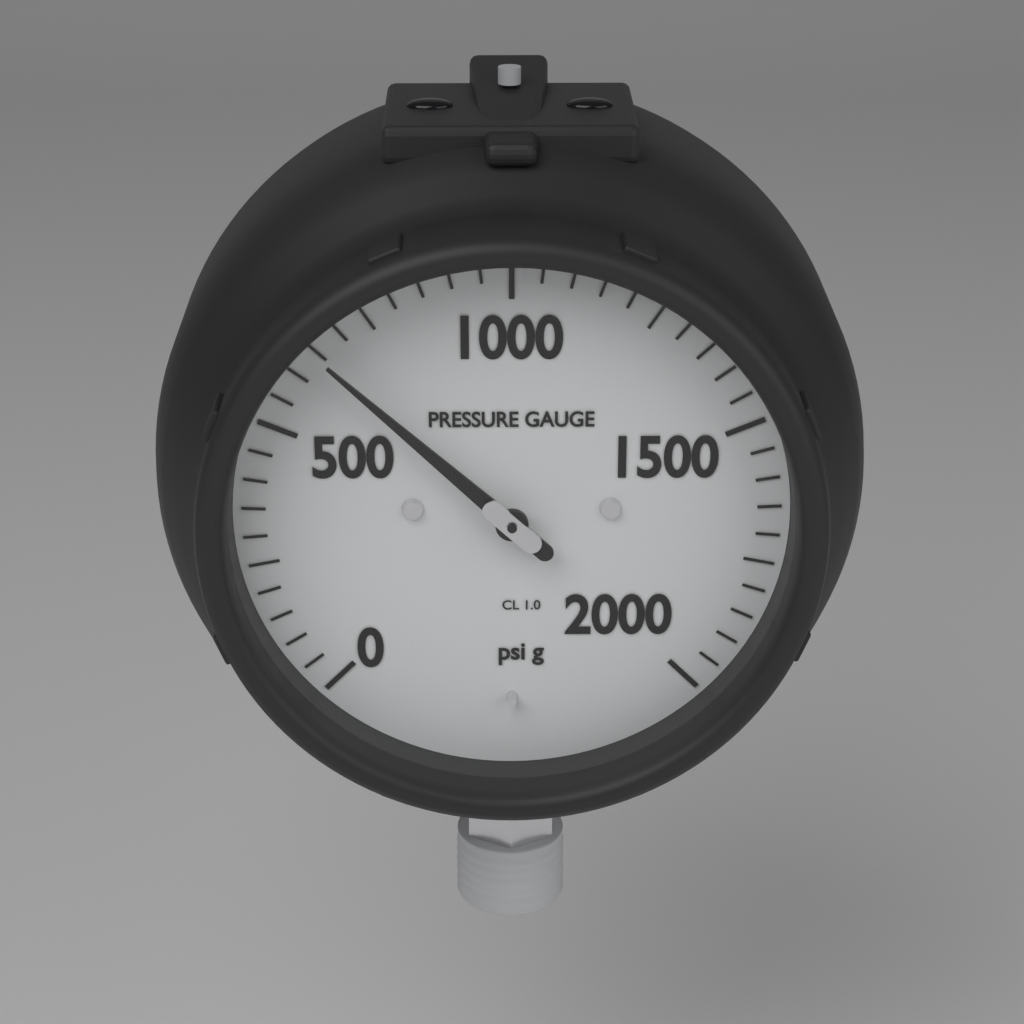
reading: 650 psi
